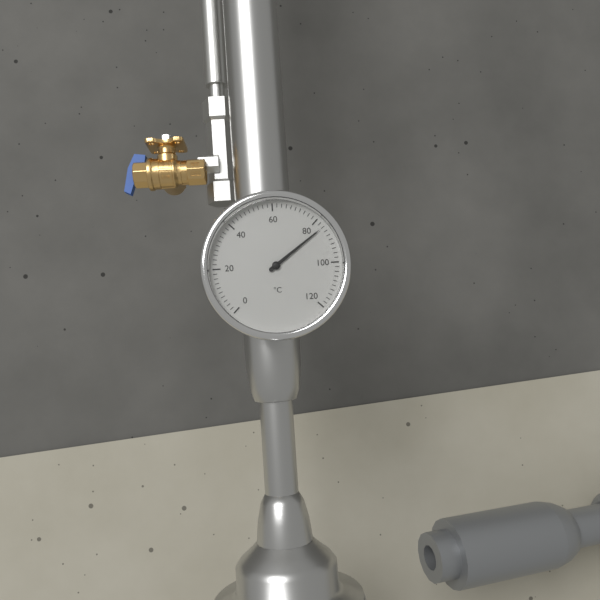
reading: 84 °C
